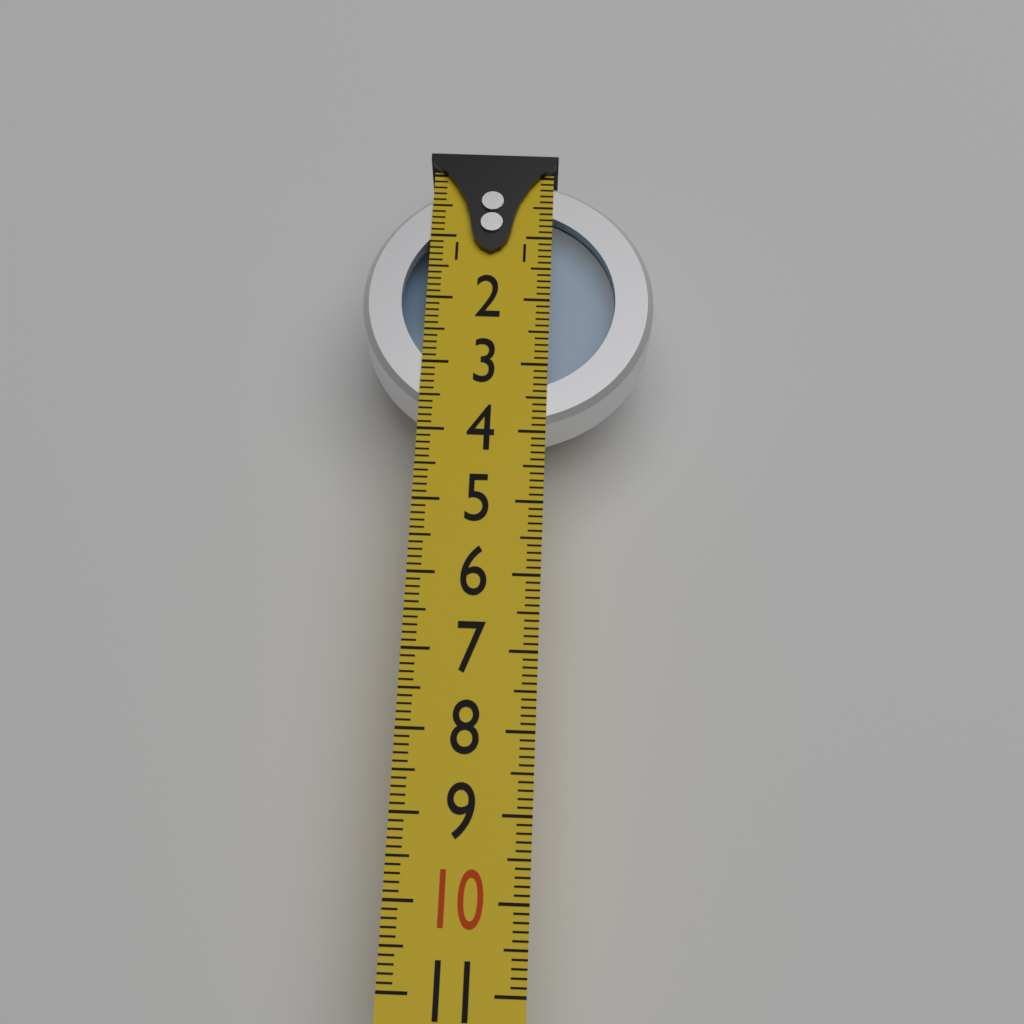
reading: 3.9 (no unit)
